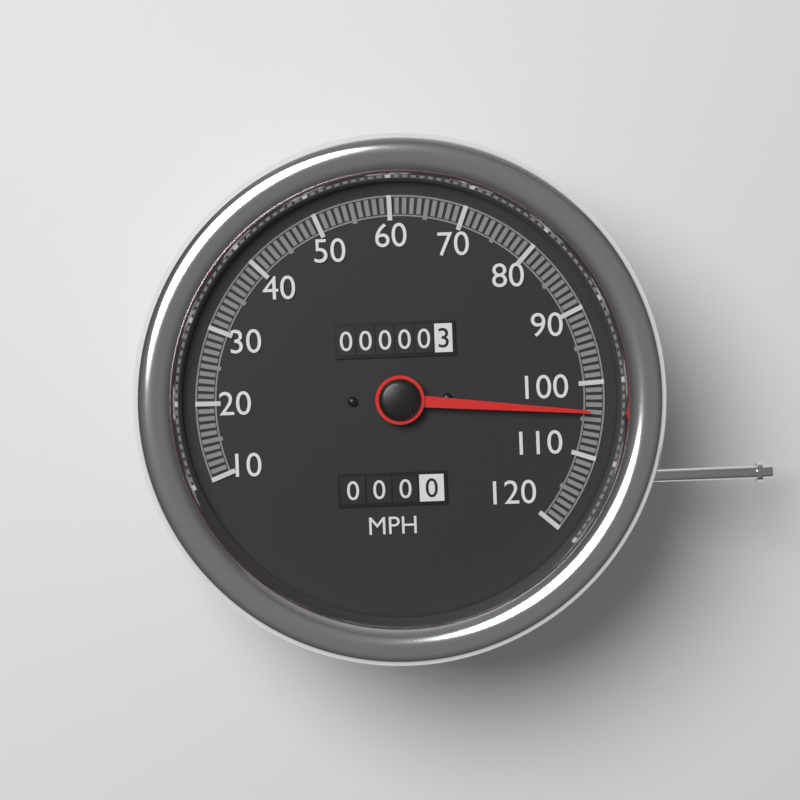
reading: 104 MPH
